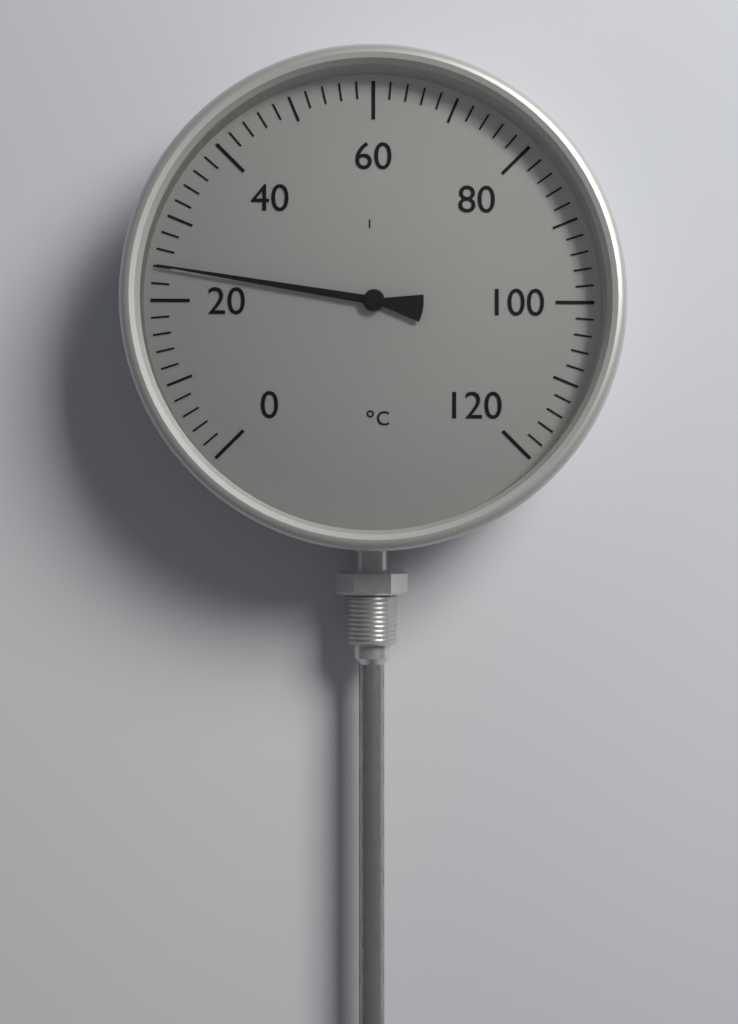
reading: 24 °C
